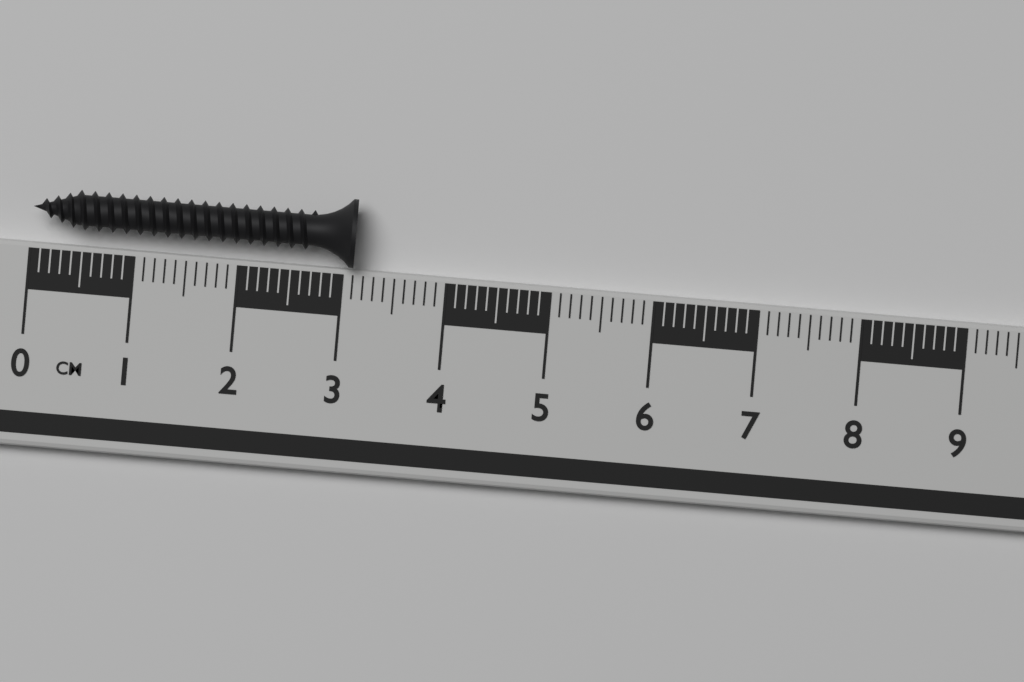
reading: 3.1 cm
